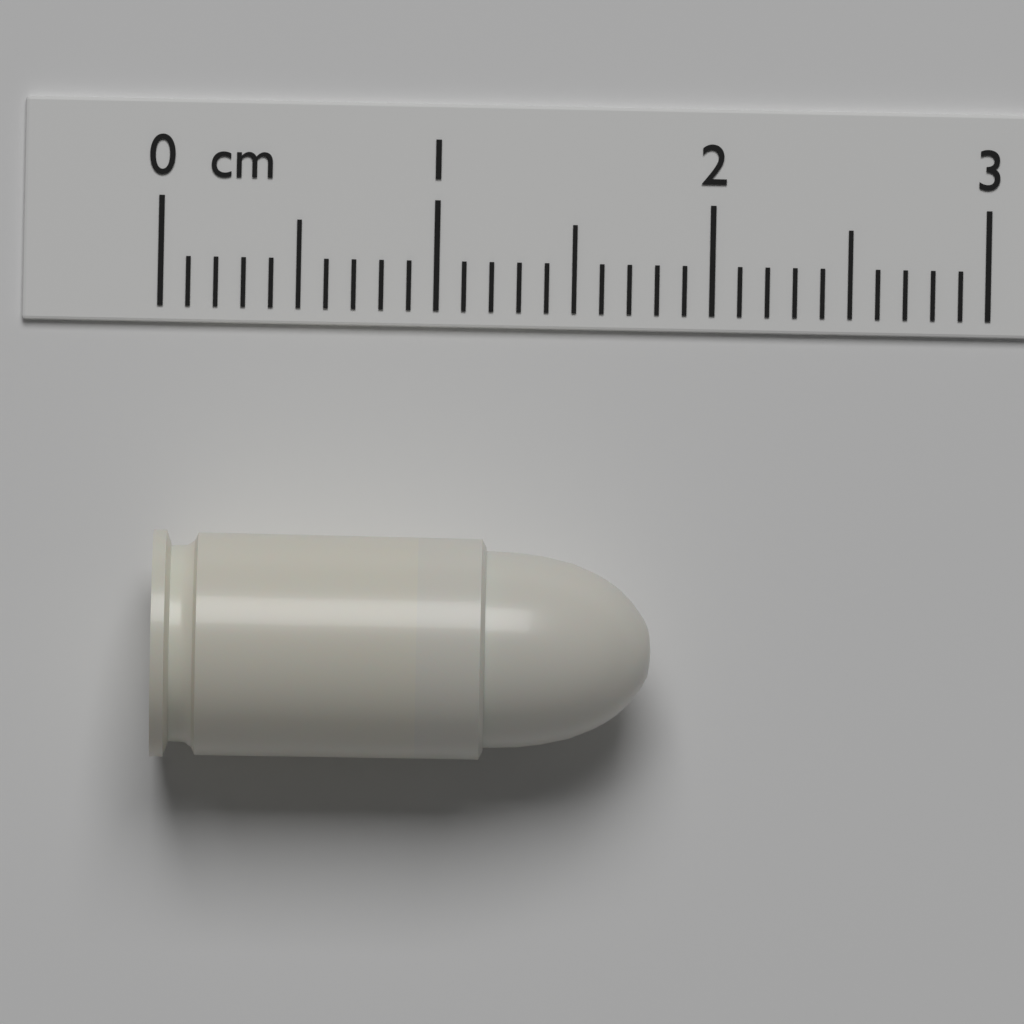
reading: 1.8 cm
